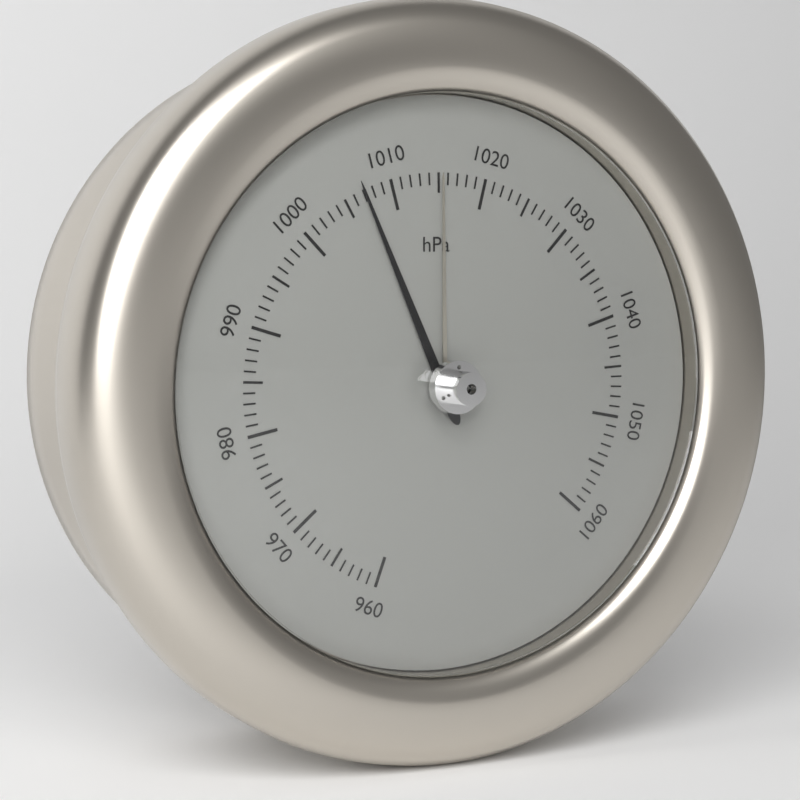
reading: 1007 hPa
